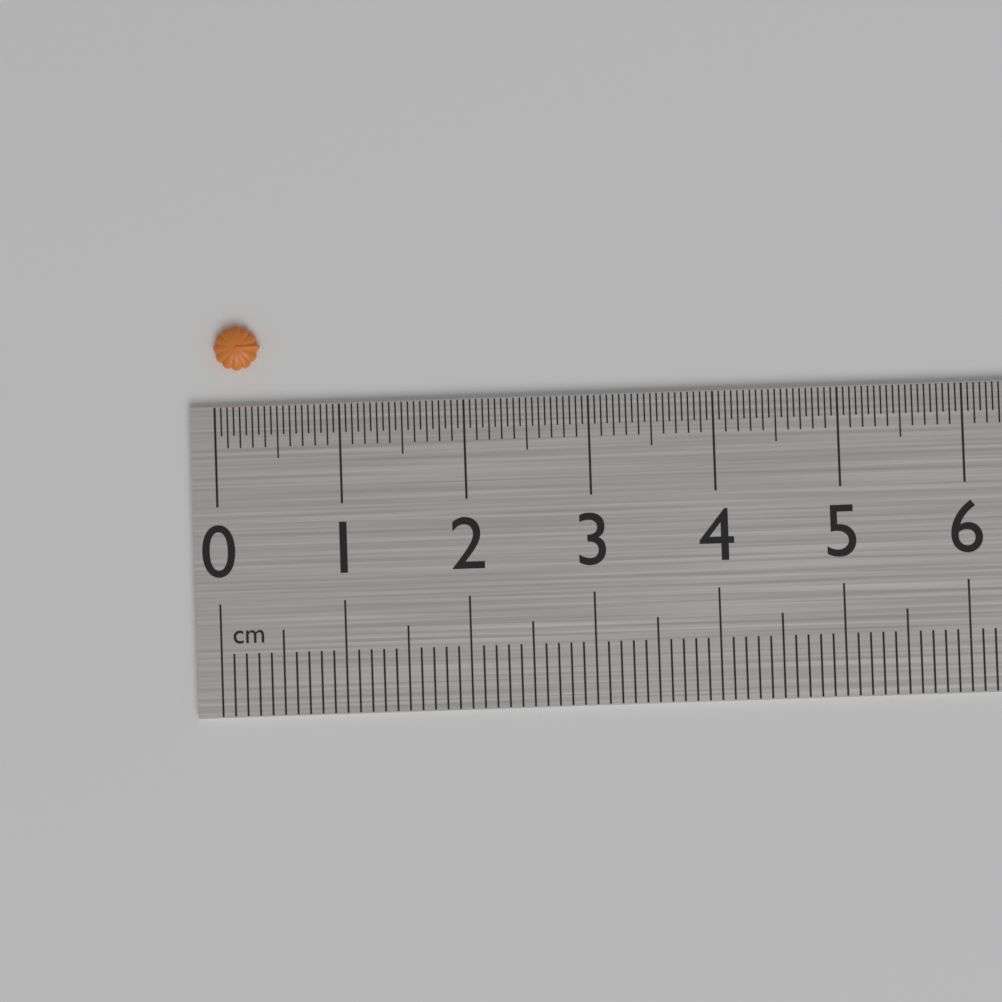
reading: 0.40 cm
